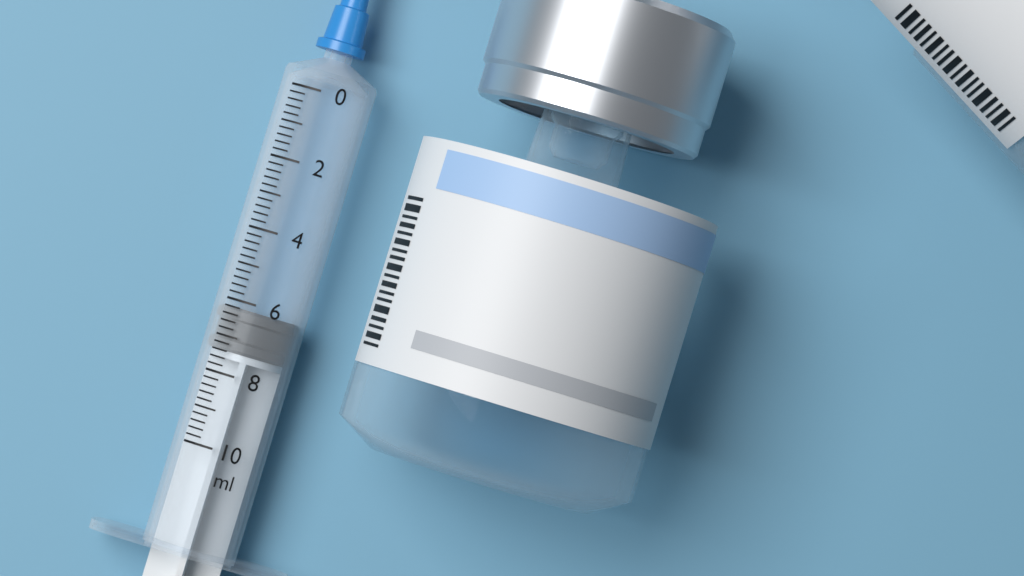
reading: 6.2 ml
